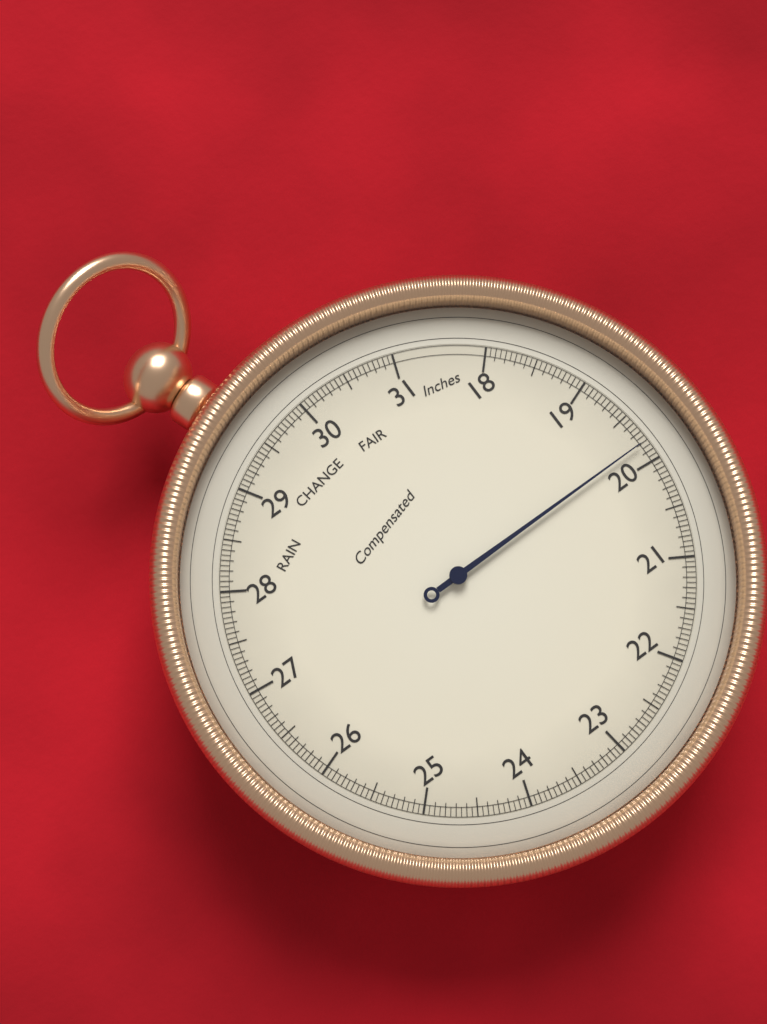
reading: 19.80 inHg
